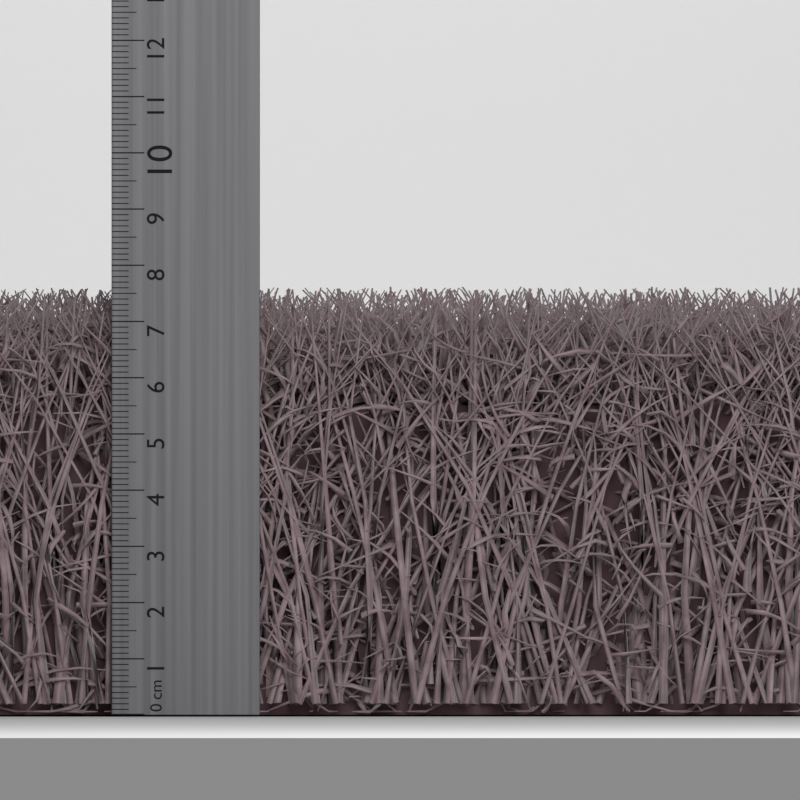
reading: 7.6 cm
